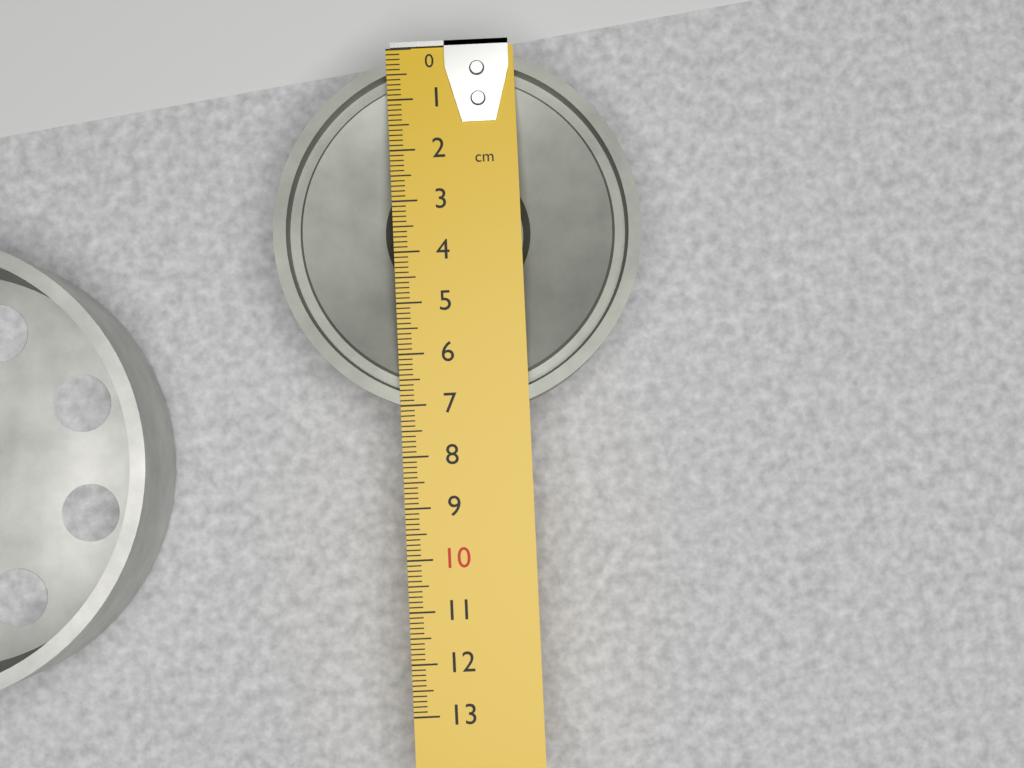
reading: 7.2 cm
